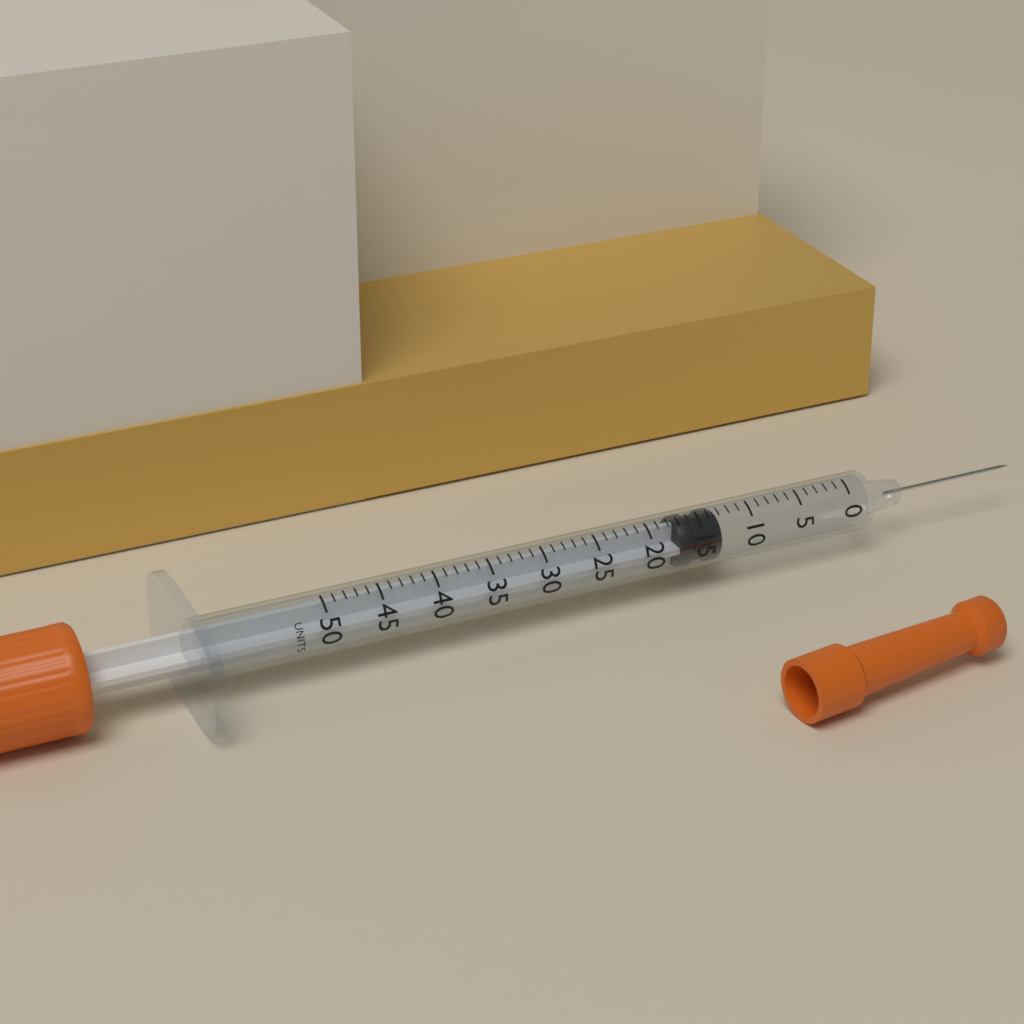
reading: 13 units
